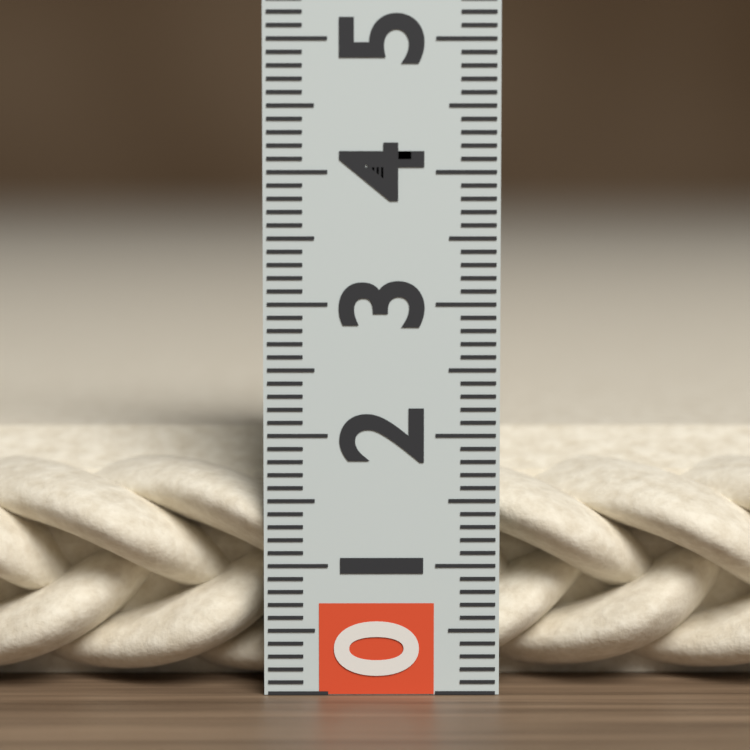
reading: 1.9 (no unit)
